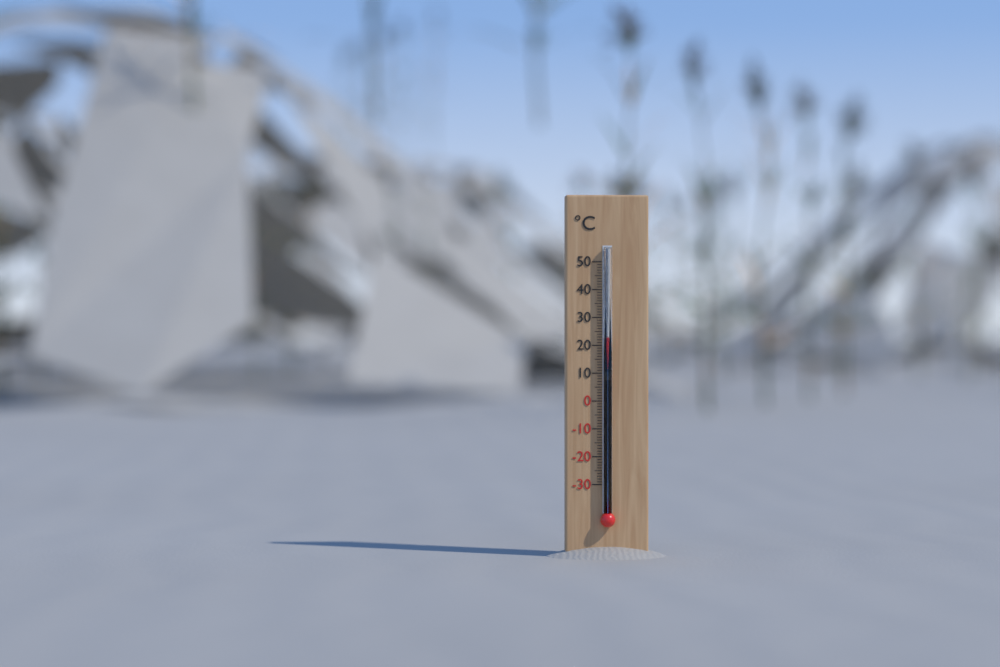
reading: 23 °C
